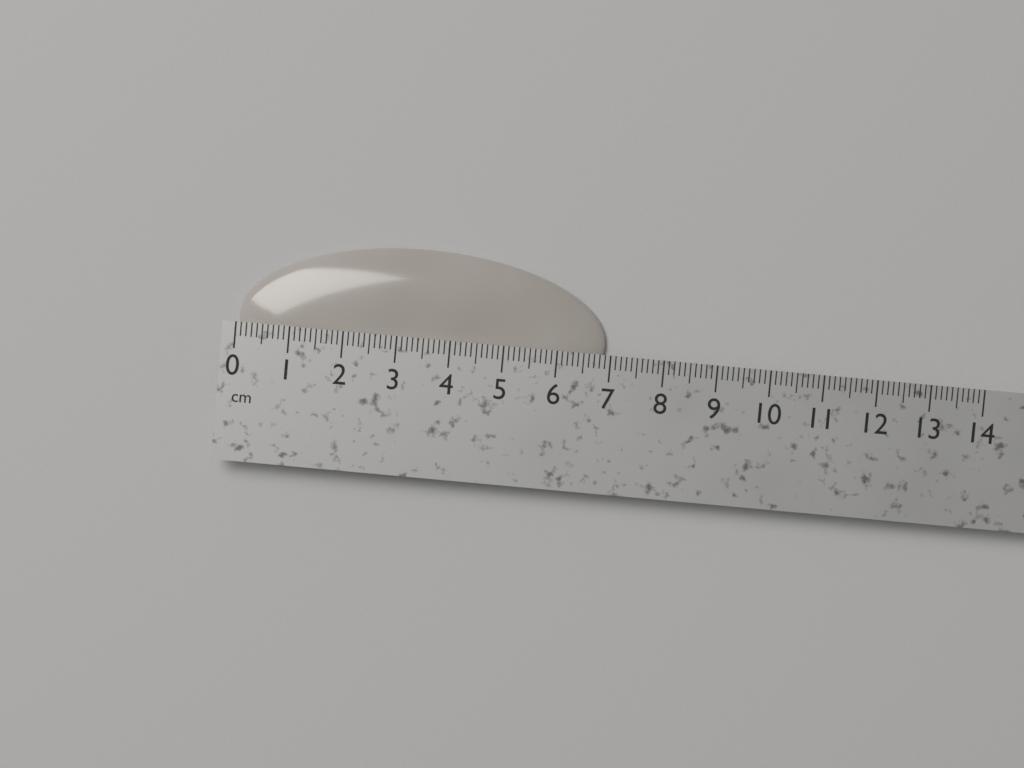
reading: 6.9 cm
